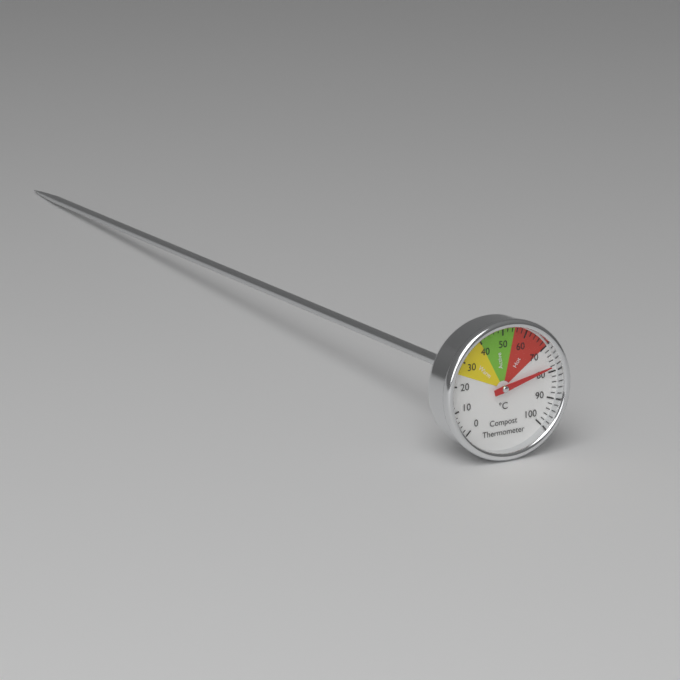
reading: 78 °C
